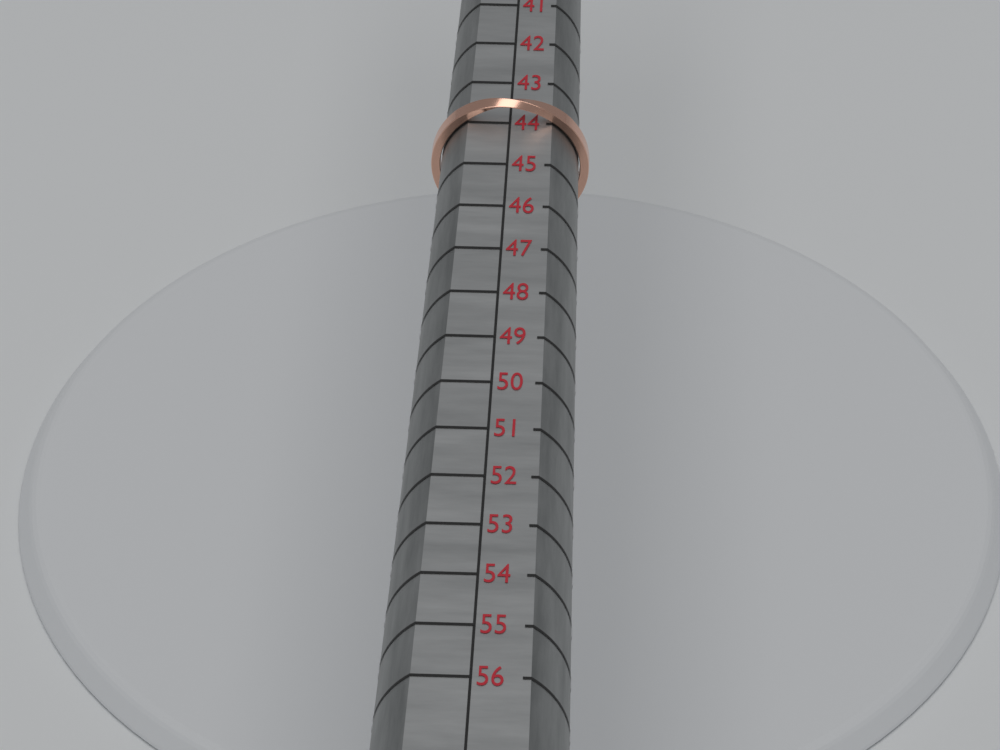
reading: 44 (no unit)
